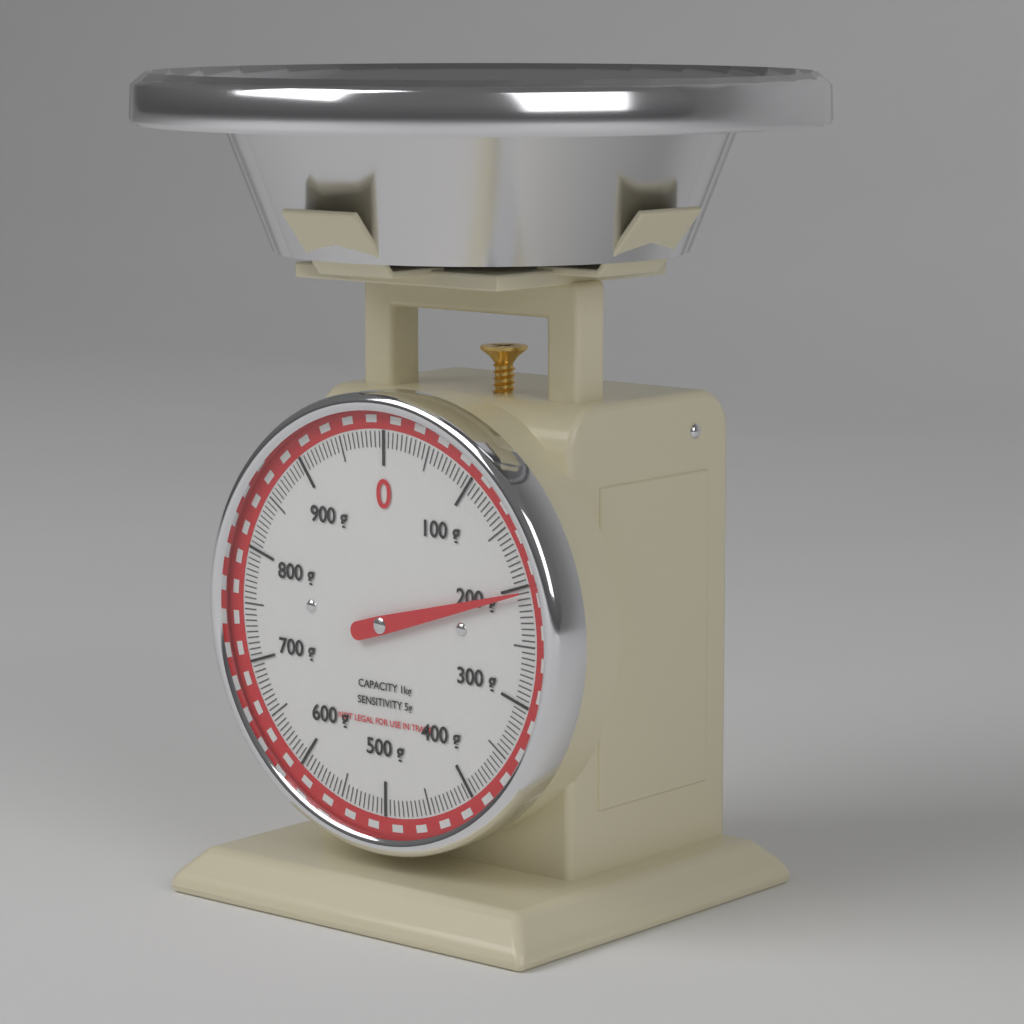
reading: 205 g
